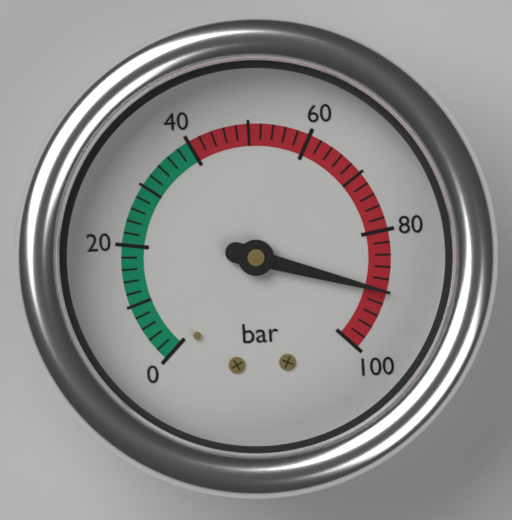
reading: 90 bar
